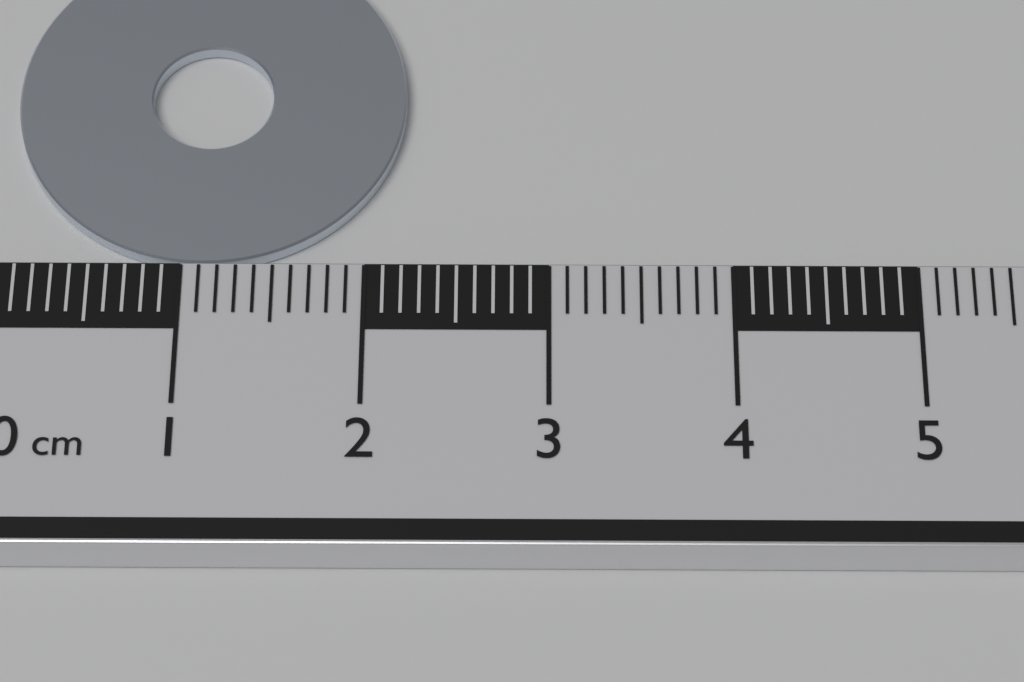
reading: 2.2 cm
